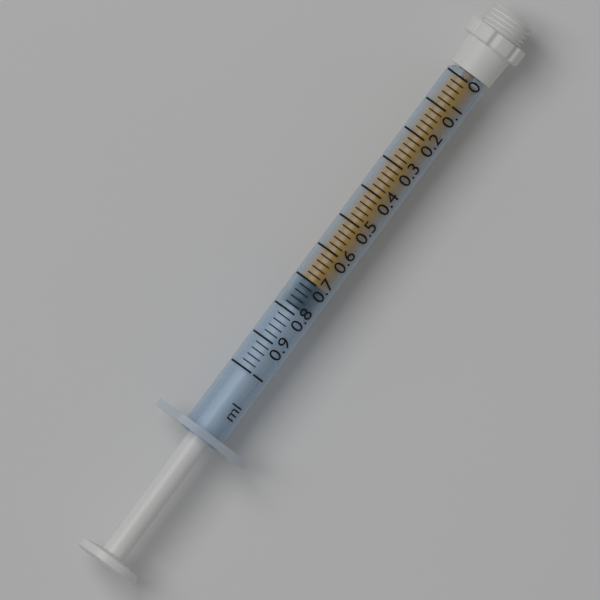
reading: 0.70 ml
